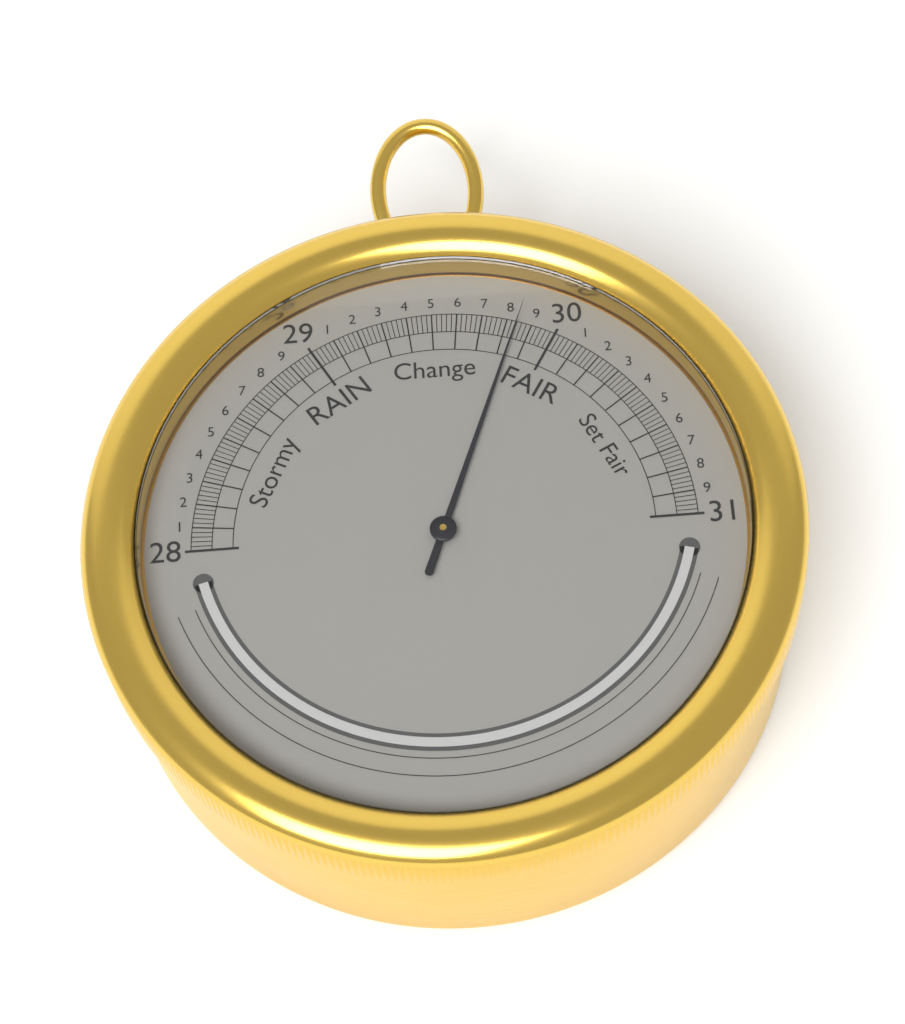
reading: 29.84 inHg
